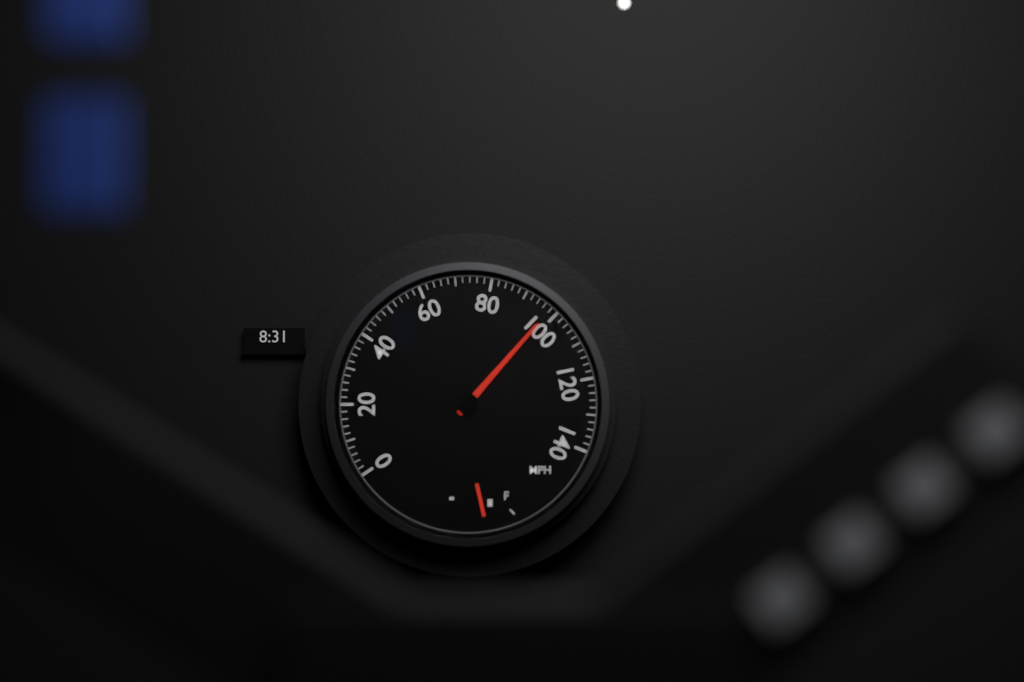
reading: 98 mph
